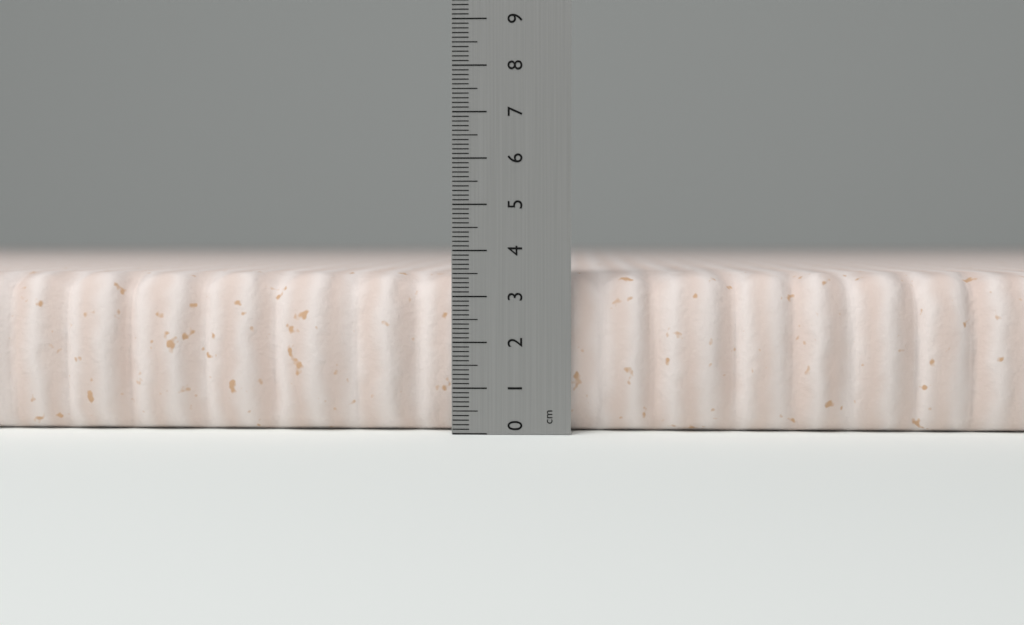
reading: 3.5 cm
